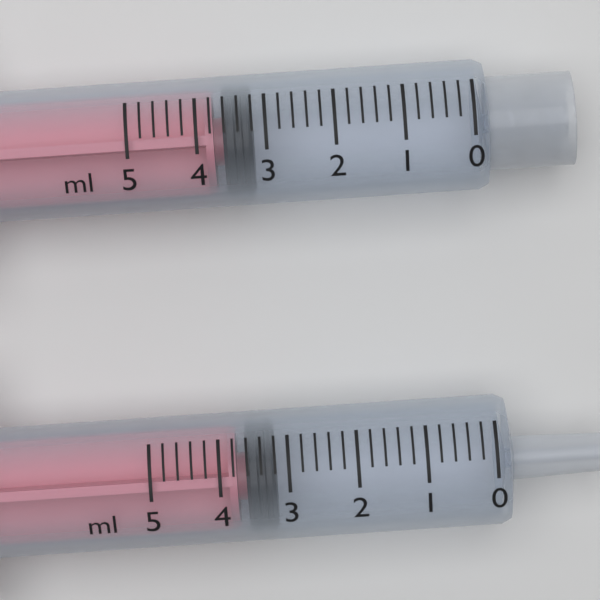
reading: 3.2 ml
